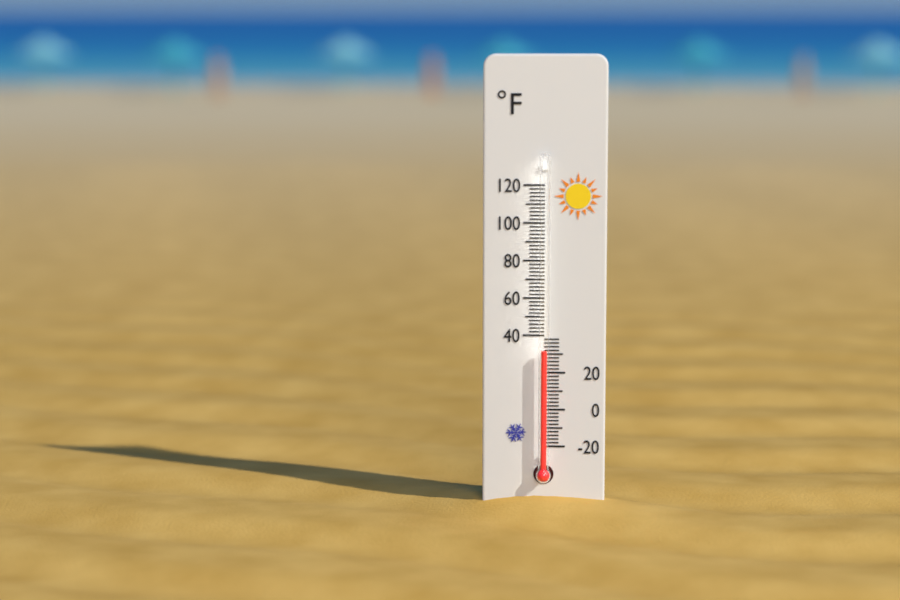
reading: 32 °F
